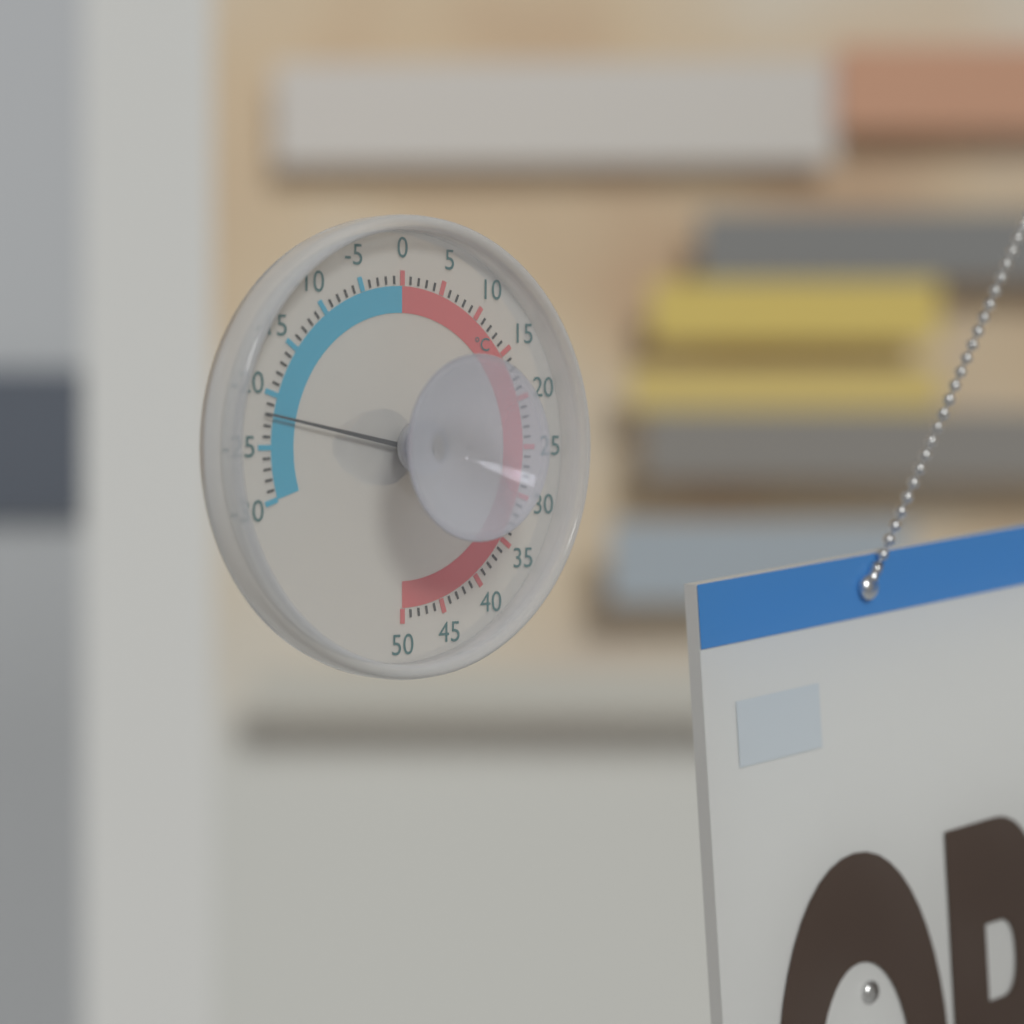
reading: -22 °C
